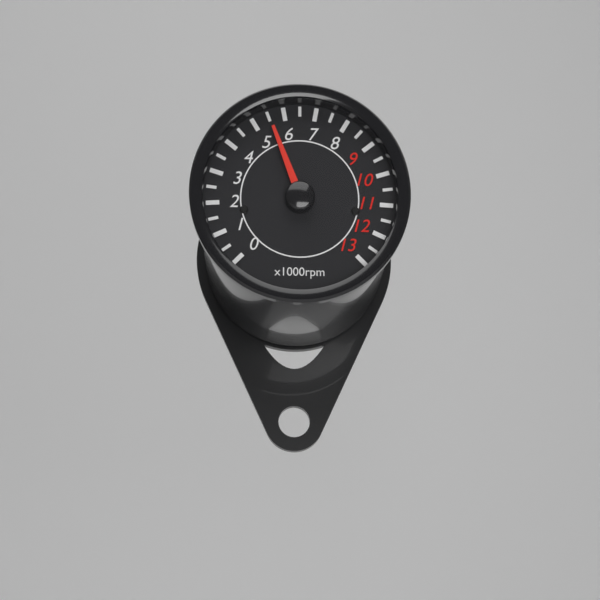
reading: 5500 rpm
